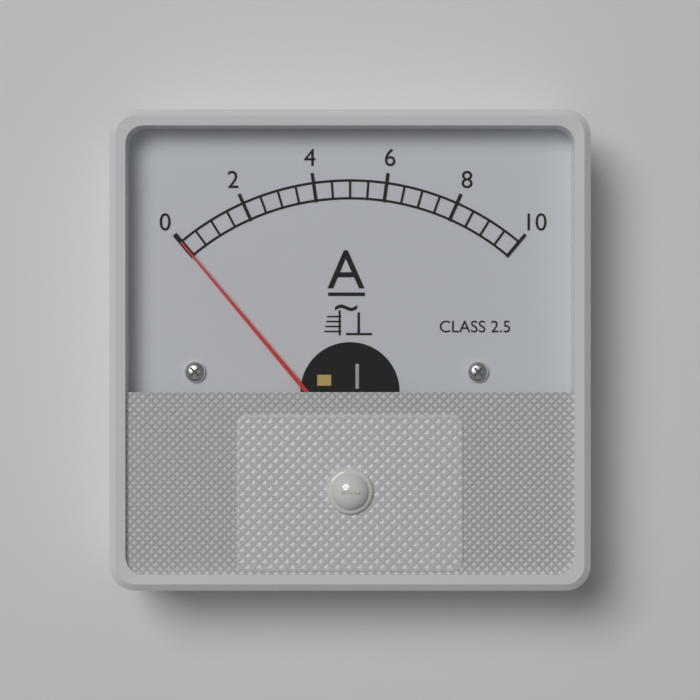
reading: 0.0 A
